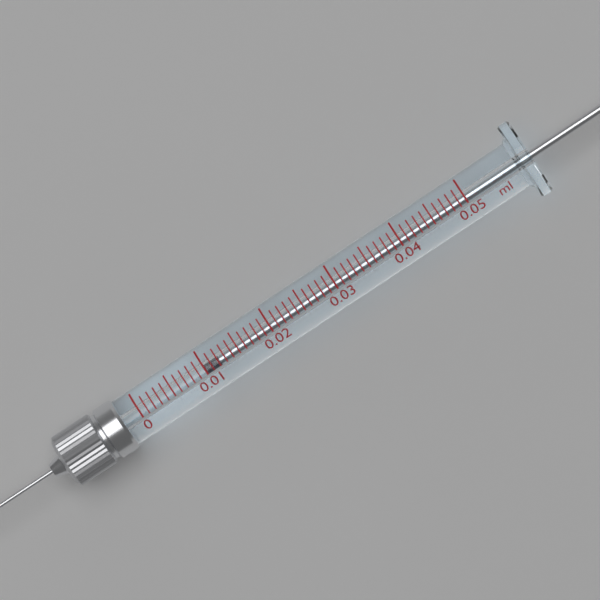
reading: 0.010 ml
